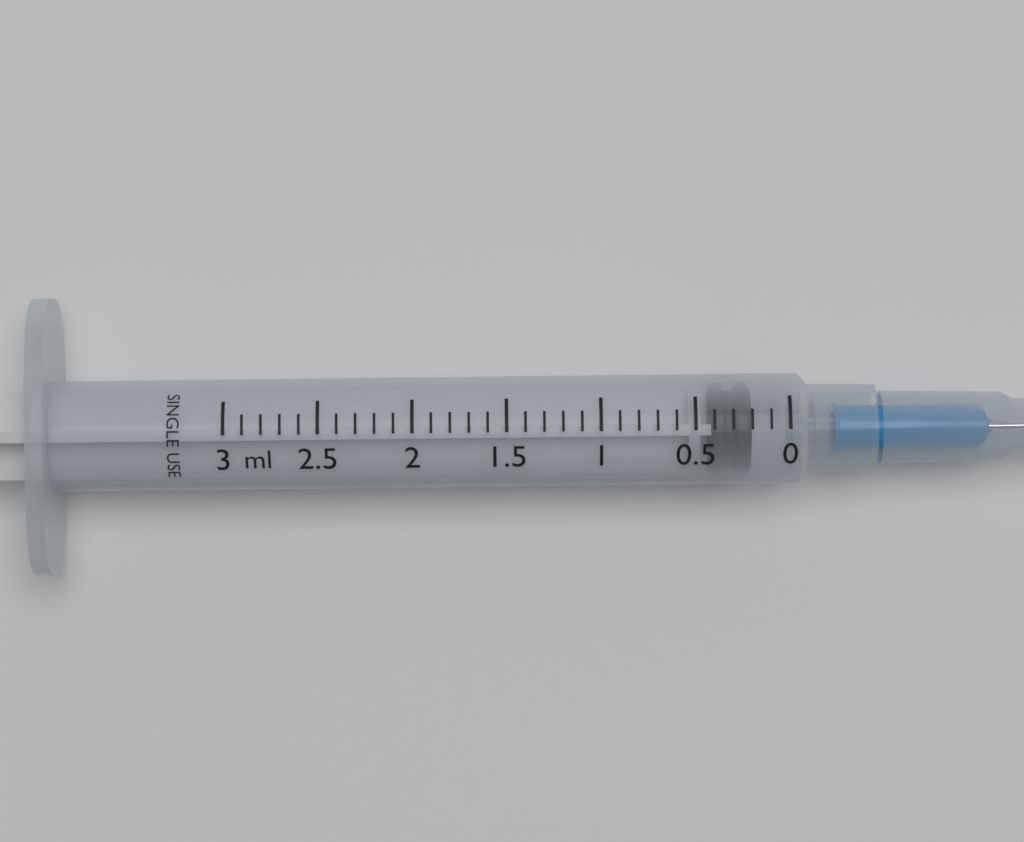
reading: 0.2 ml
